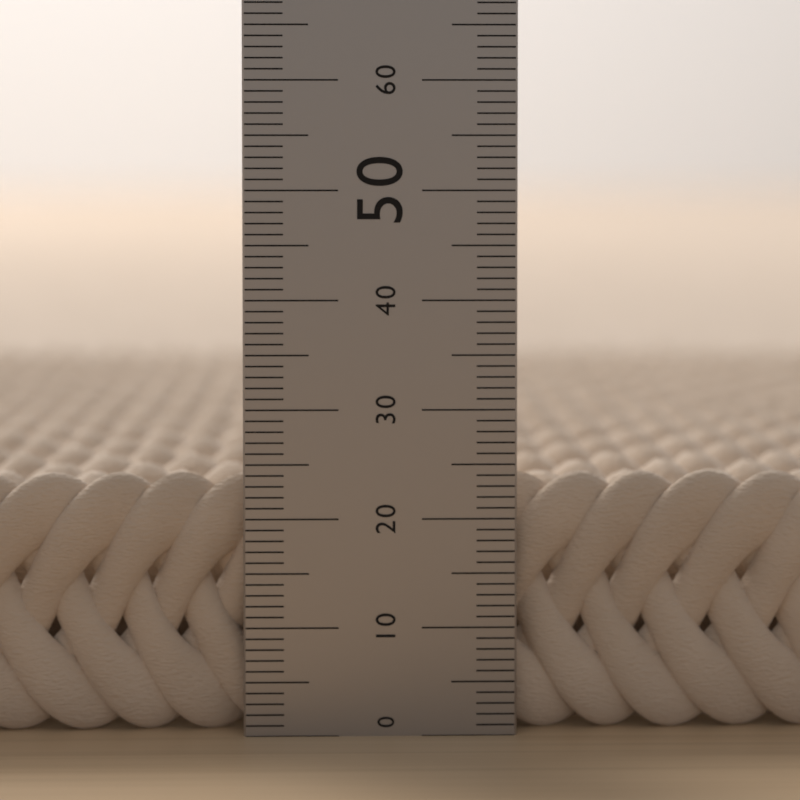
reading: 24 (no unit)
